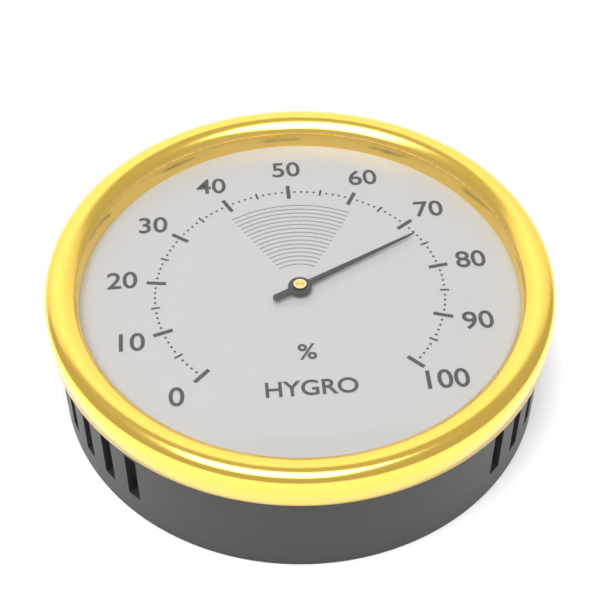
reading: 73 %
